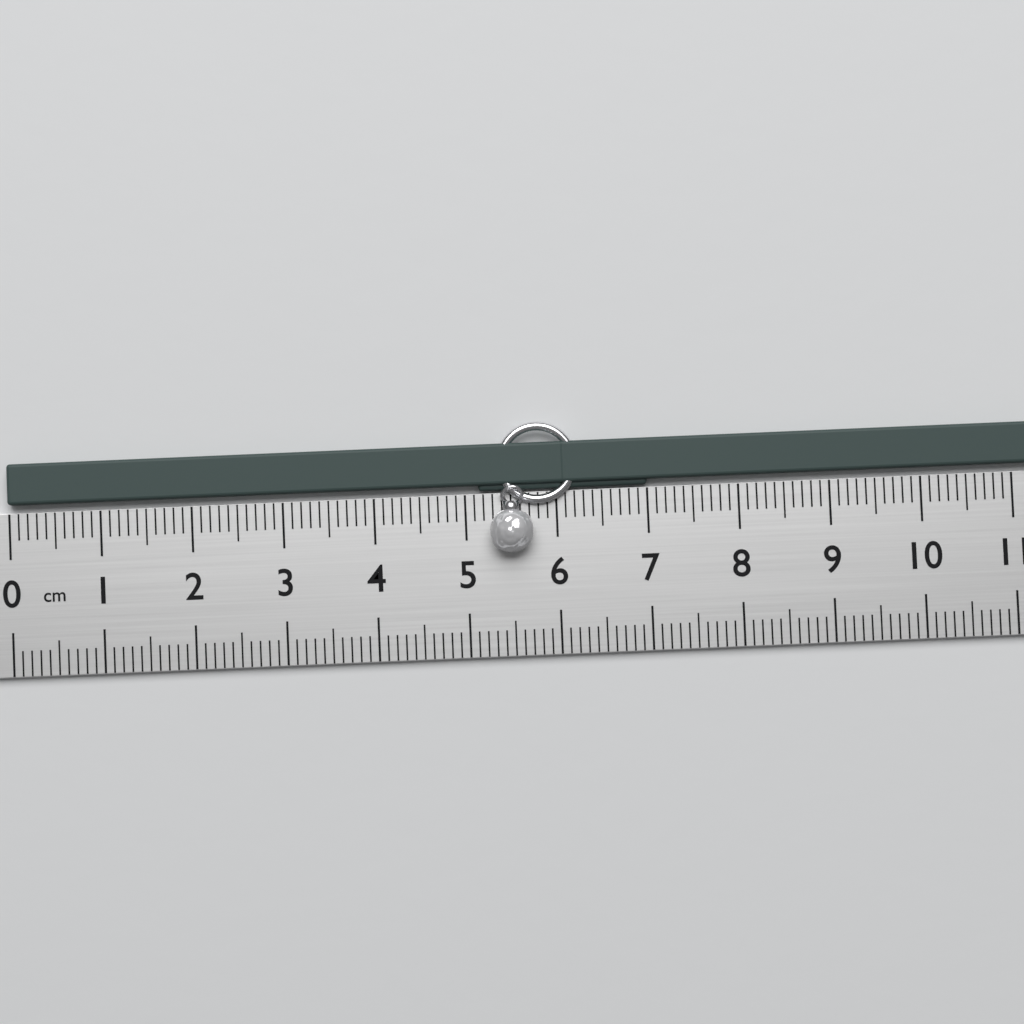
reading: 6.1 cm
